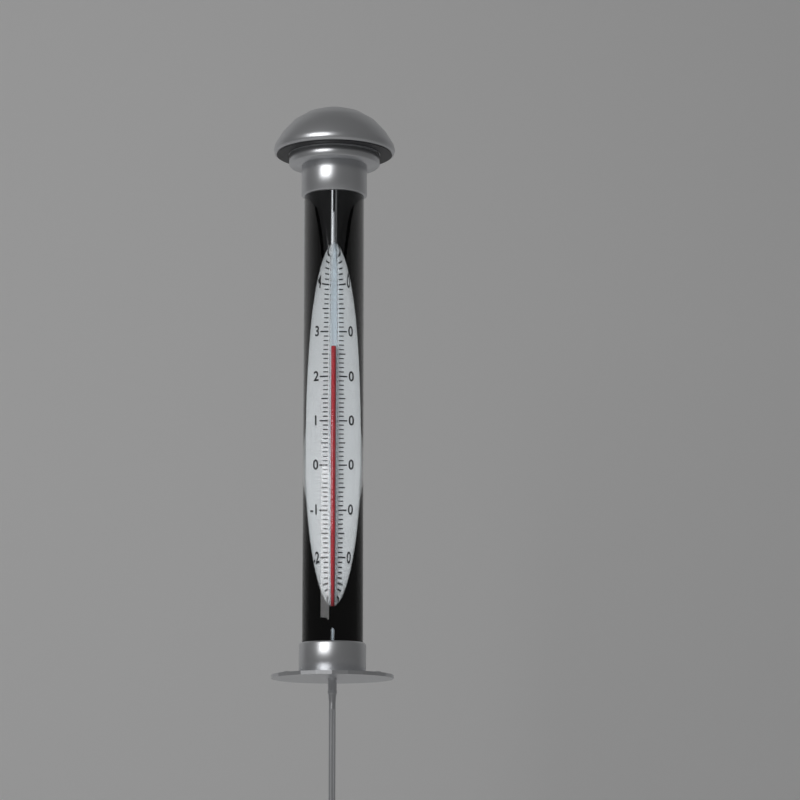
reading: 27 °C
